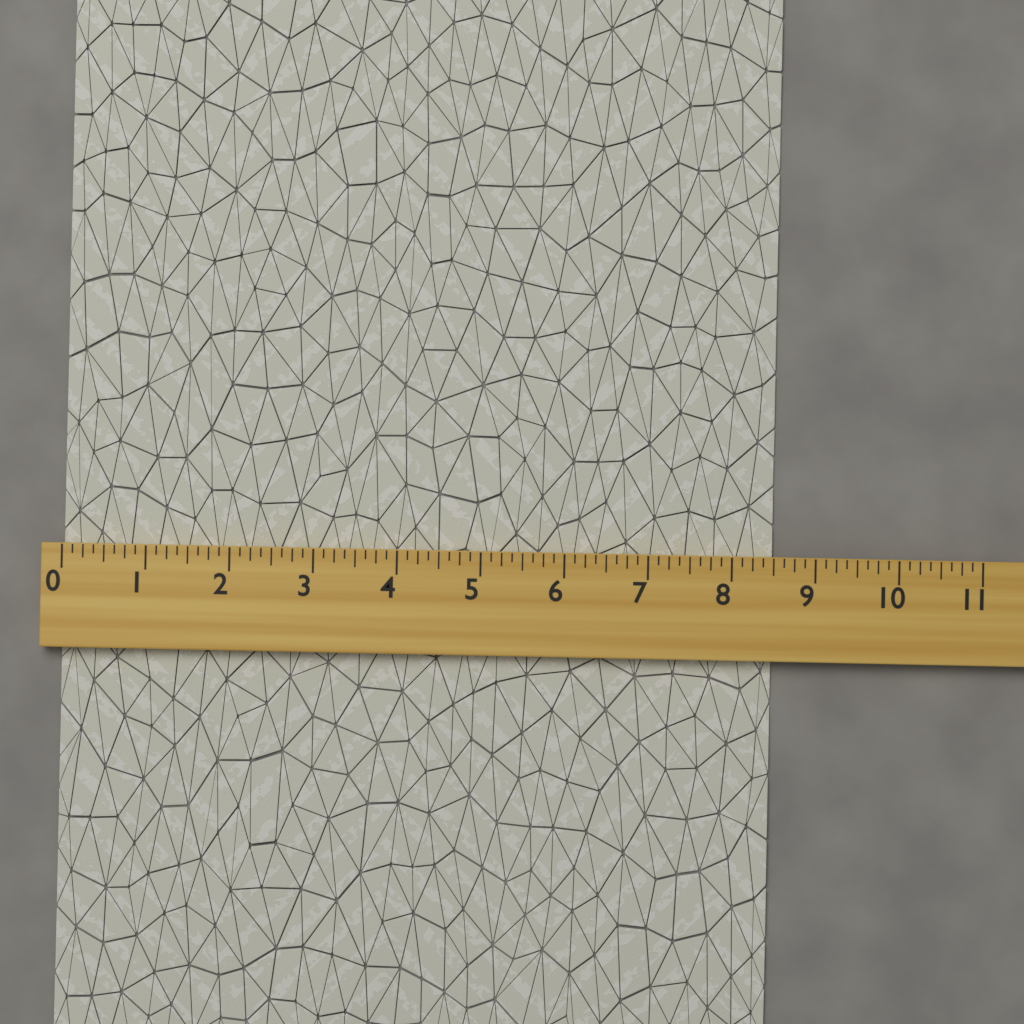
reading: 8.500 (no unit)
